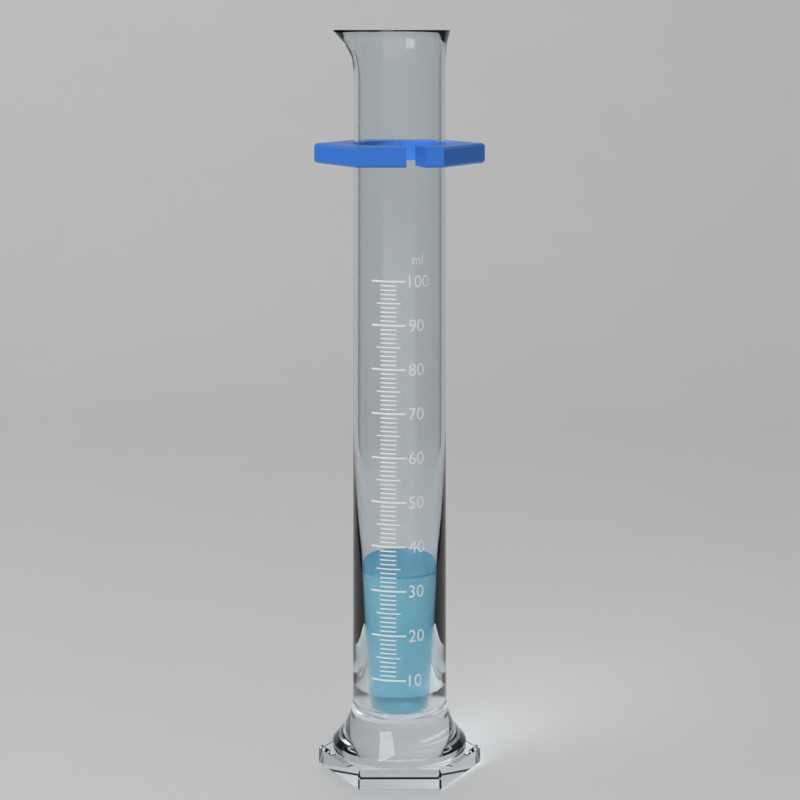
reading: 33 ml
